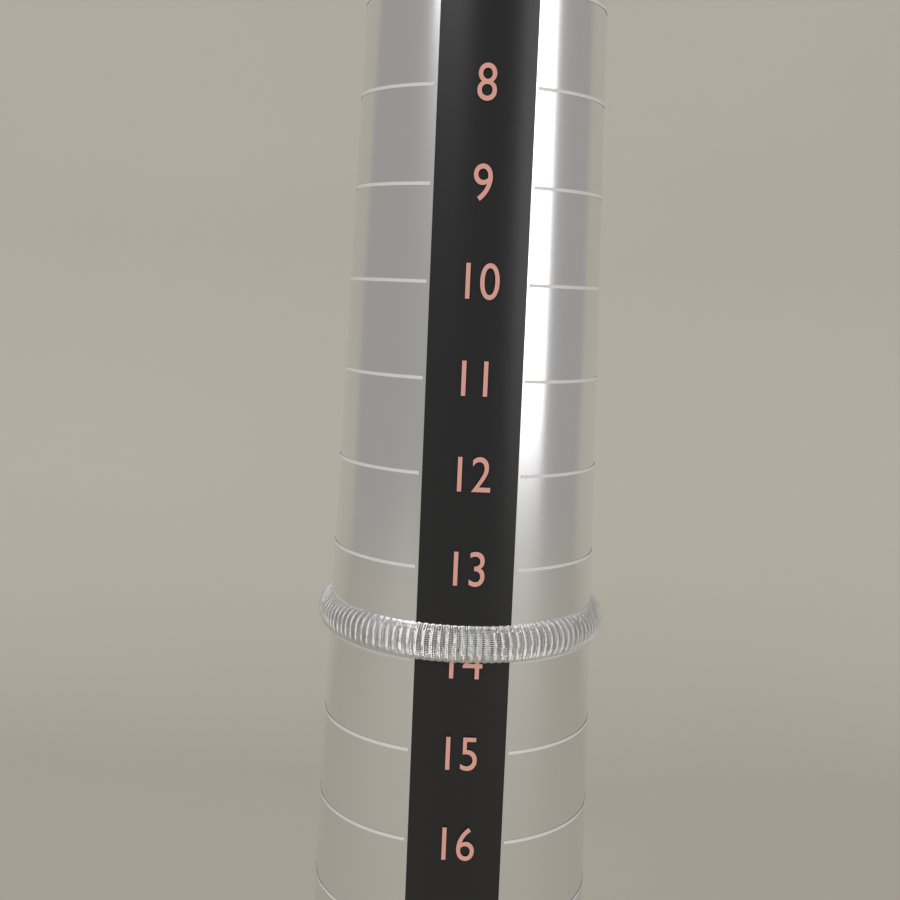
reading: 14 (no unit)
